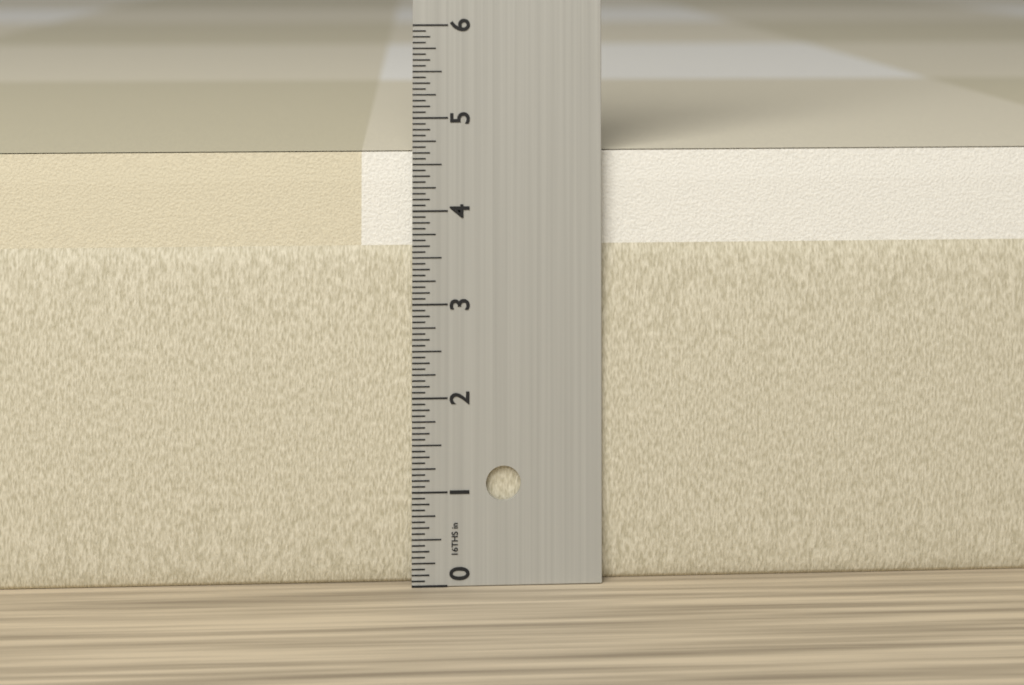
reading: 4.6250 in
